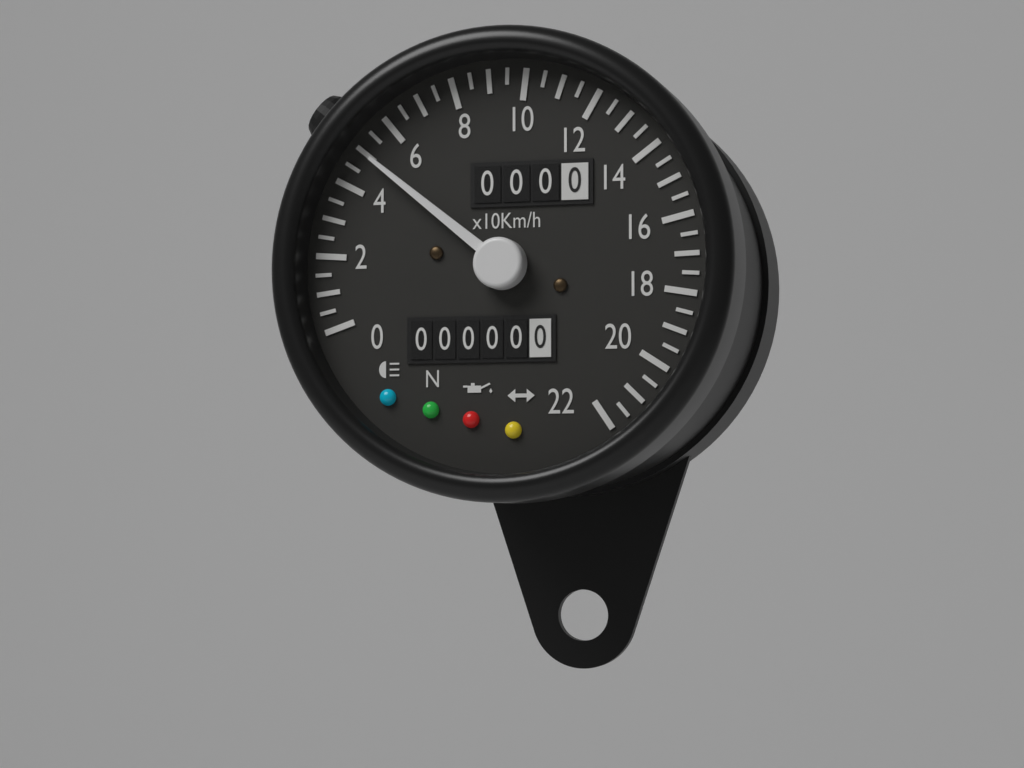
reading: 50 km/h
